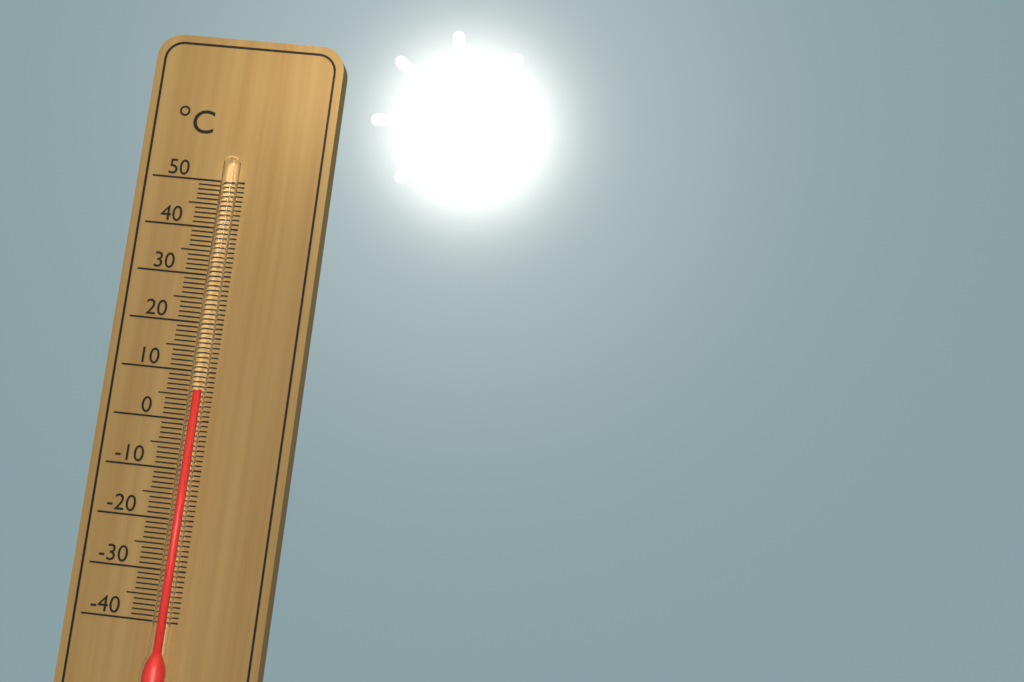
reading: 6 °C
